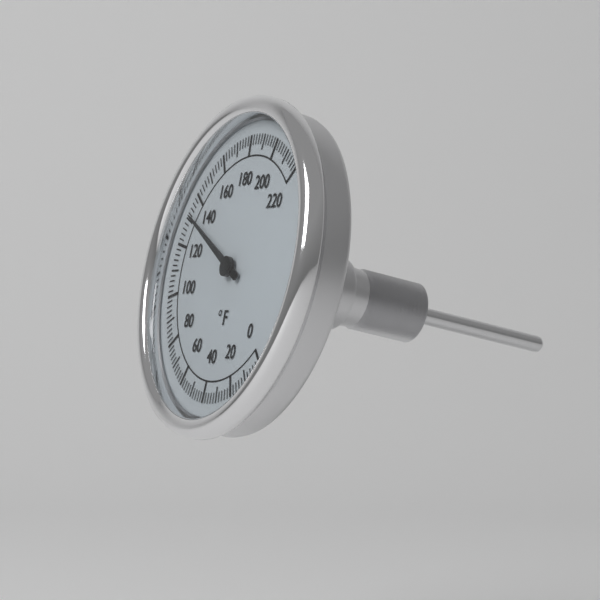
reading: 132 °F
